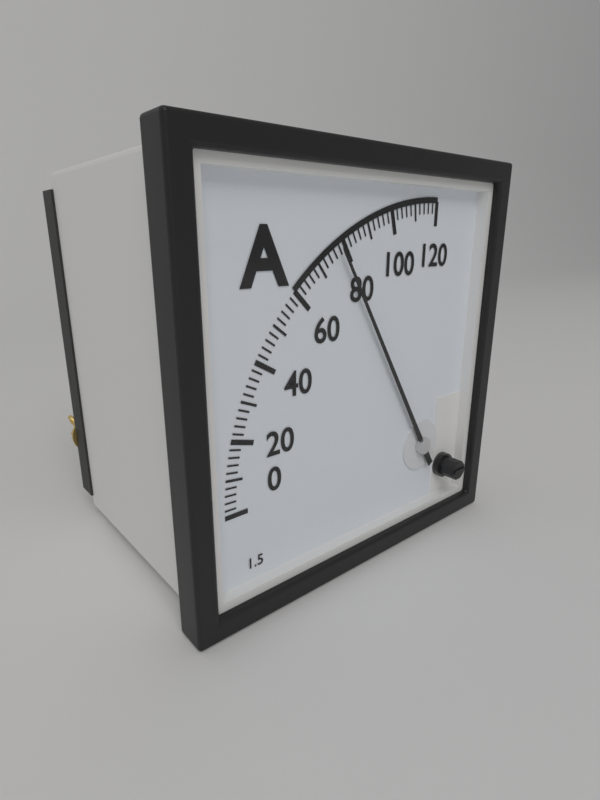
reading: 78 A
